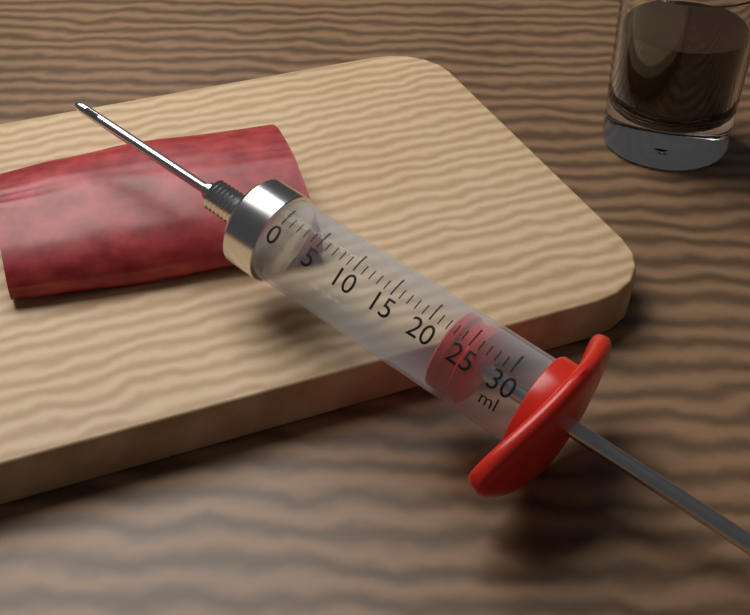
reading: 22 ml
